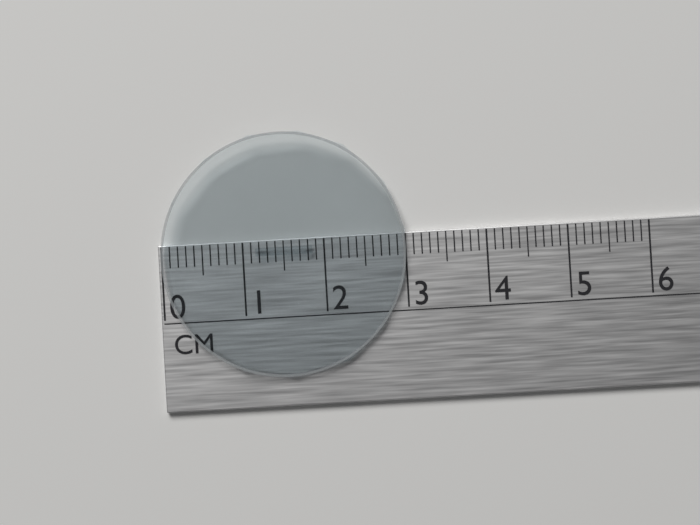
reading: 3.0 cm
